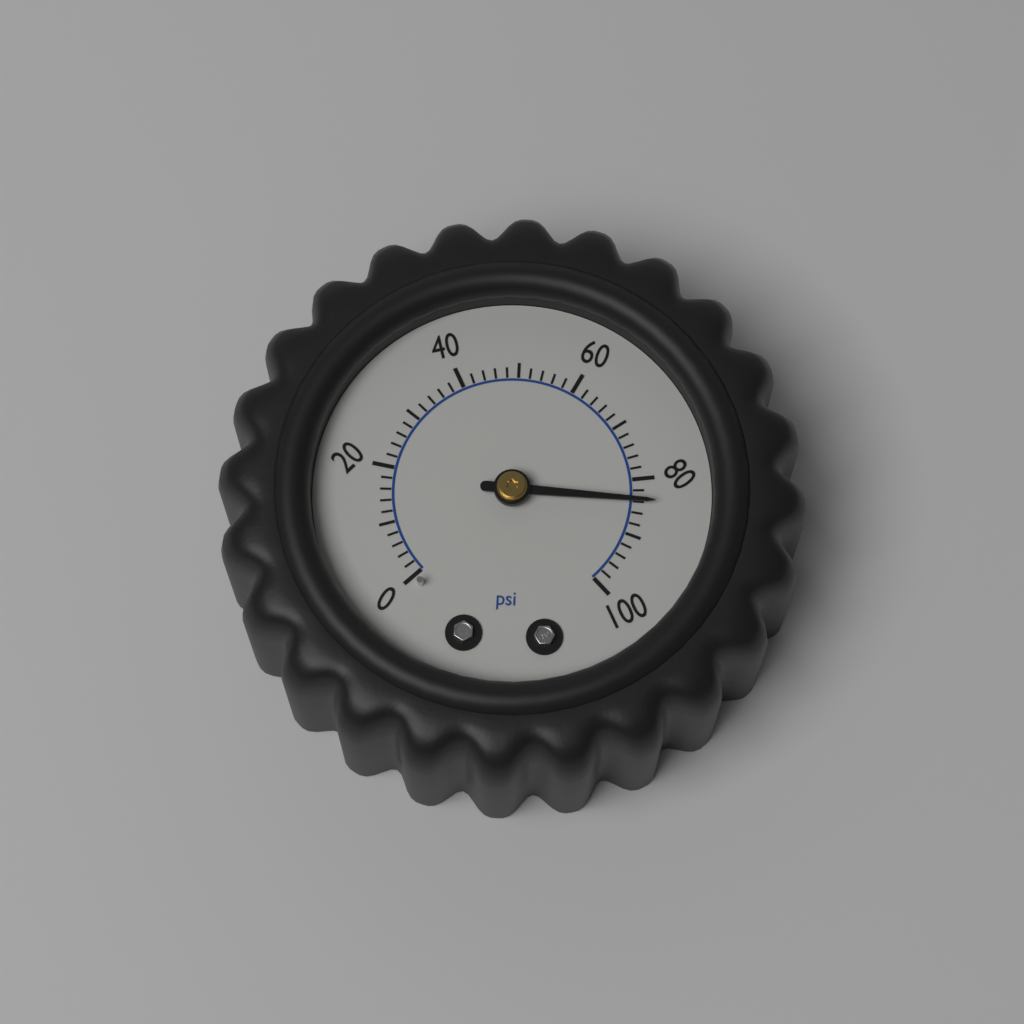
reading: 84 psi
